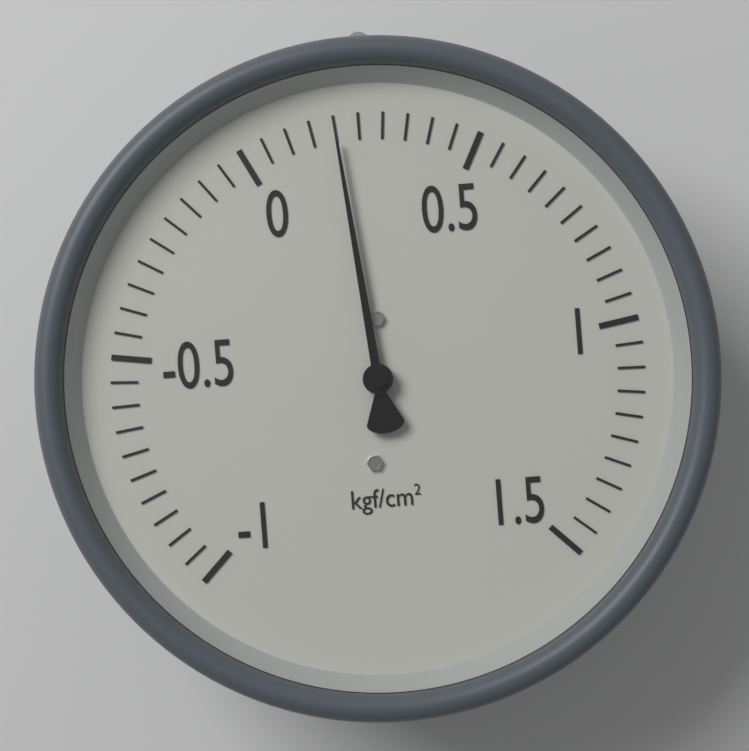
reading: 0.20 kgf/cm²
